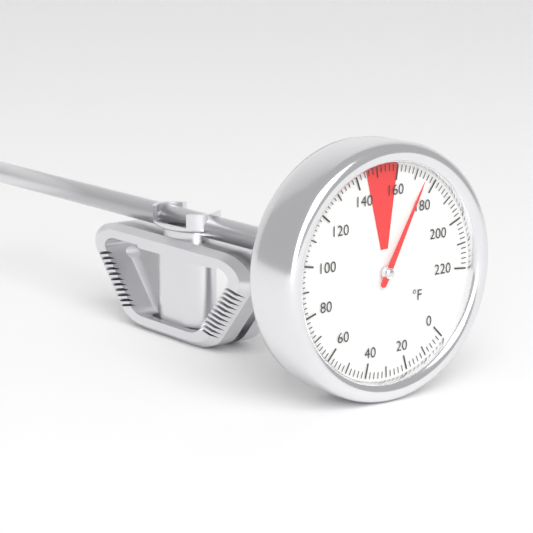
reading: 174 °F
